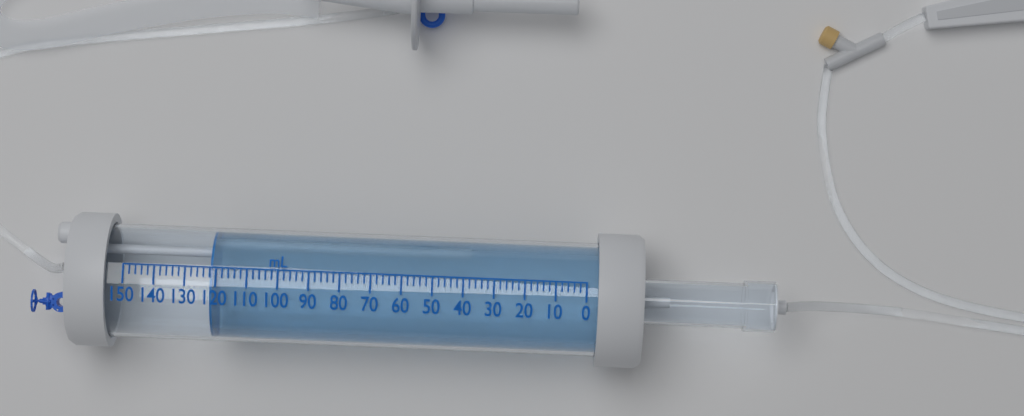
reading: 122 mL
